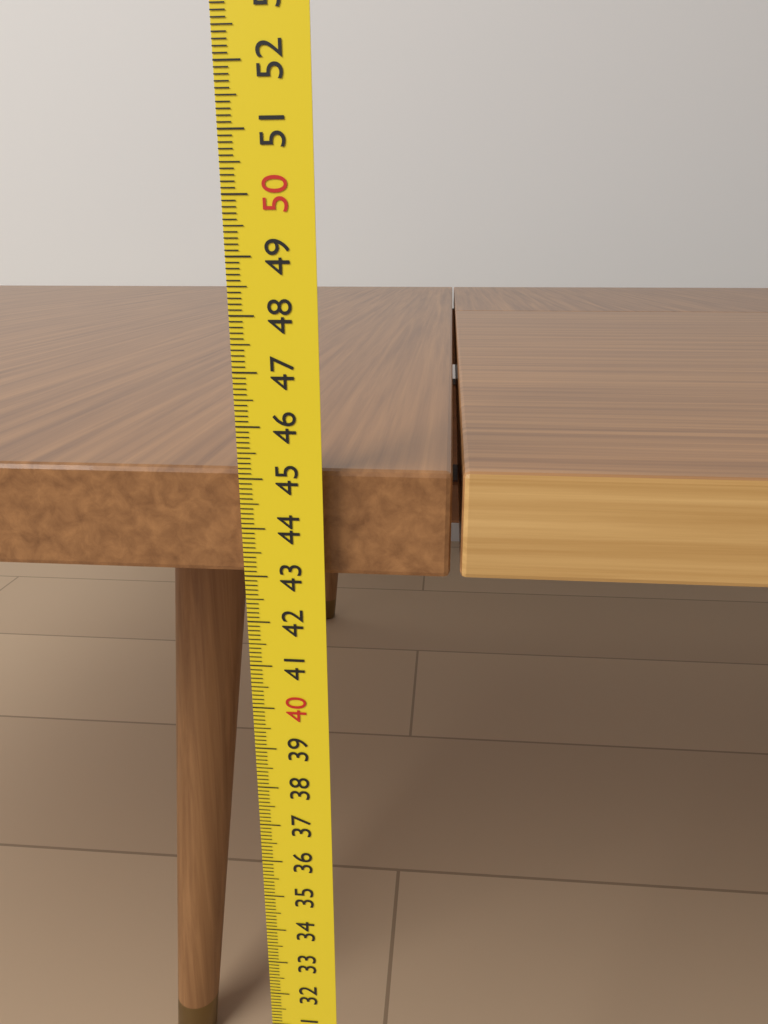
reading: 45.1 cm
